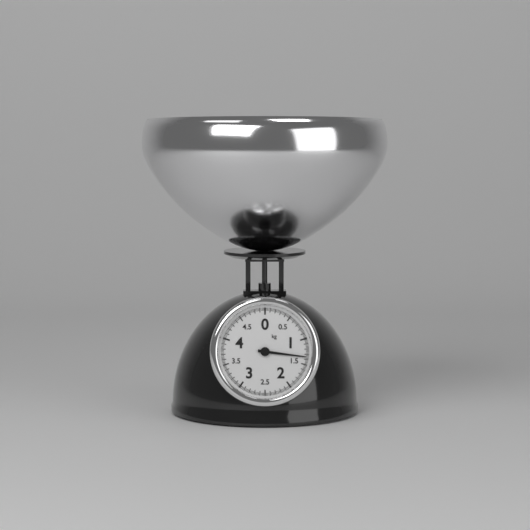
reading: 1.350 kg
